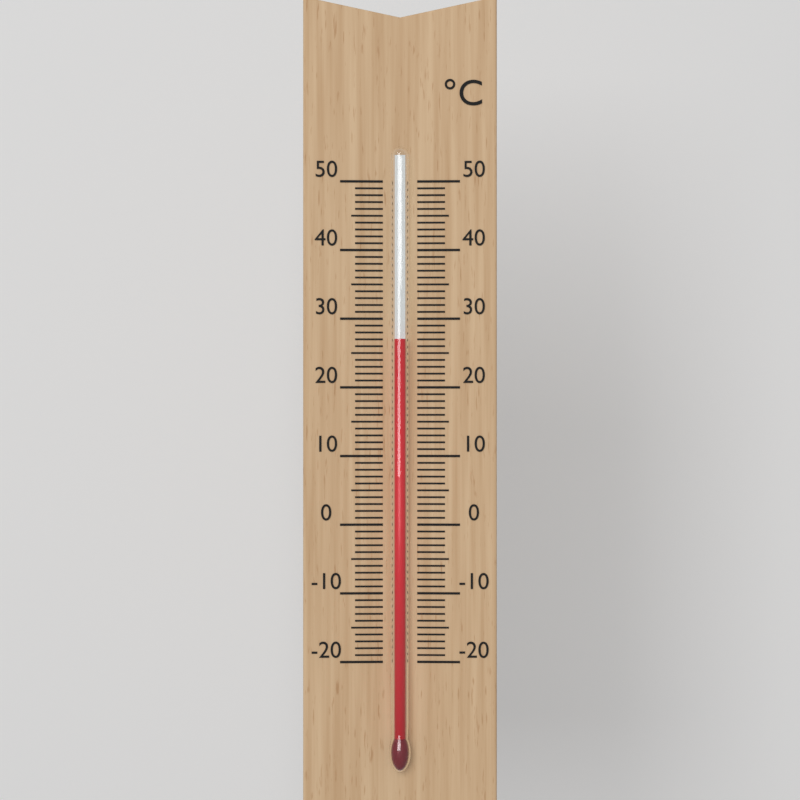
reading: 27 °C
